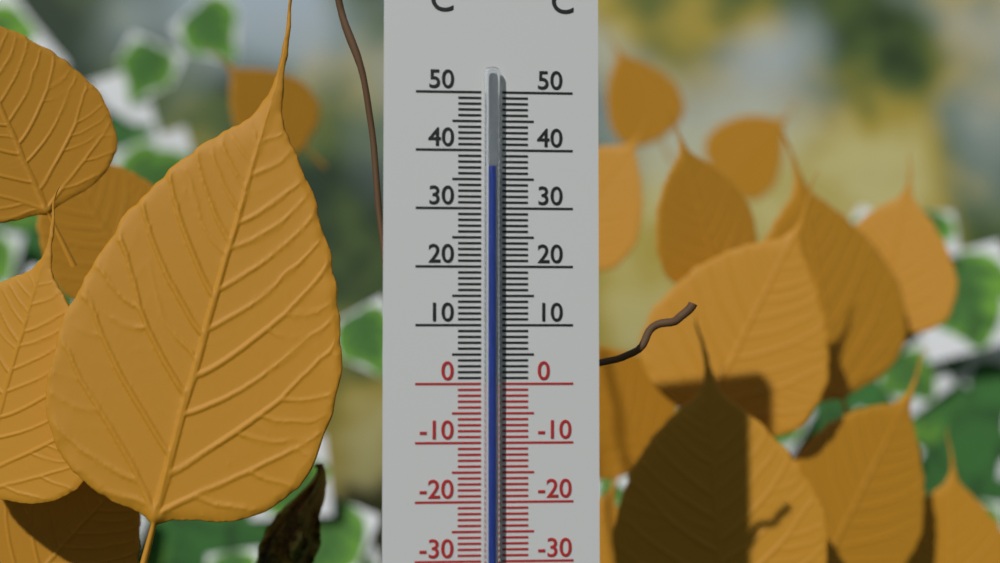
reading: 37 °C
